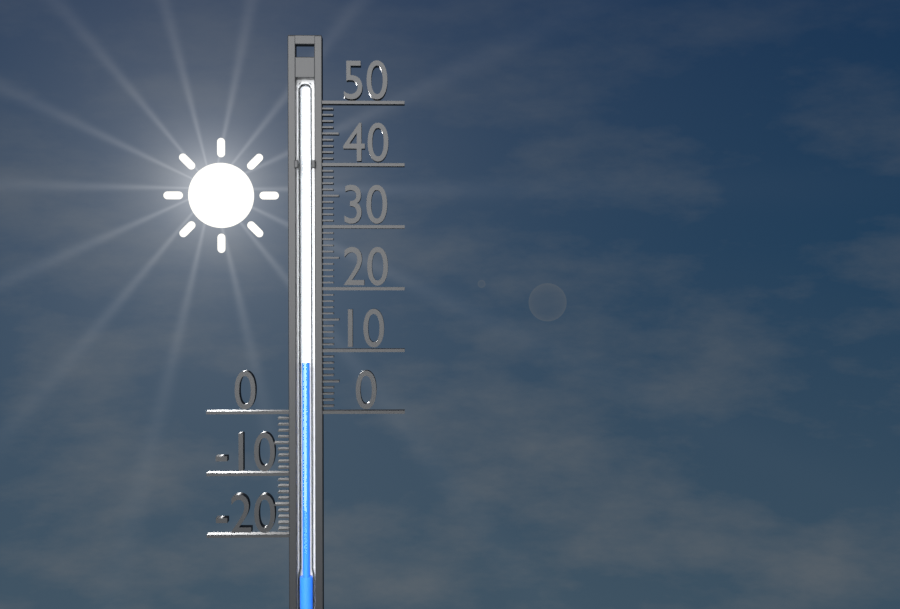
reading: 8 (no unit)
